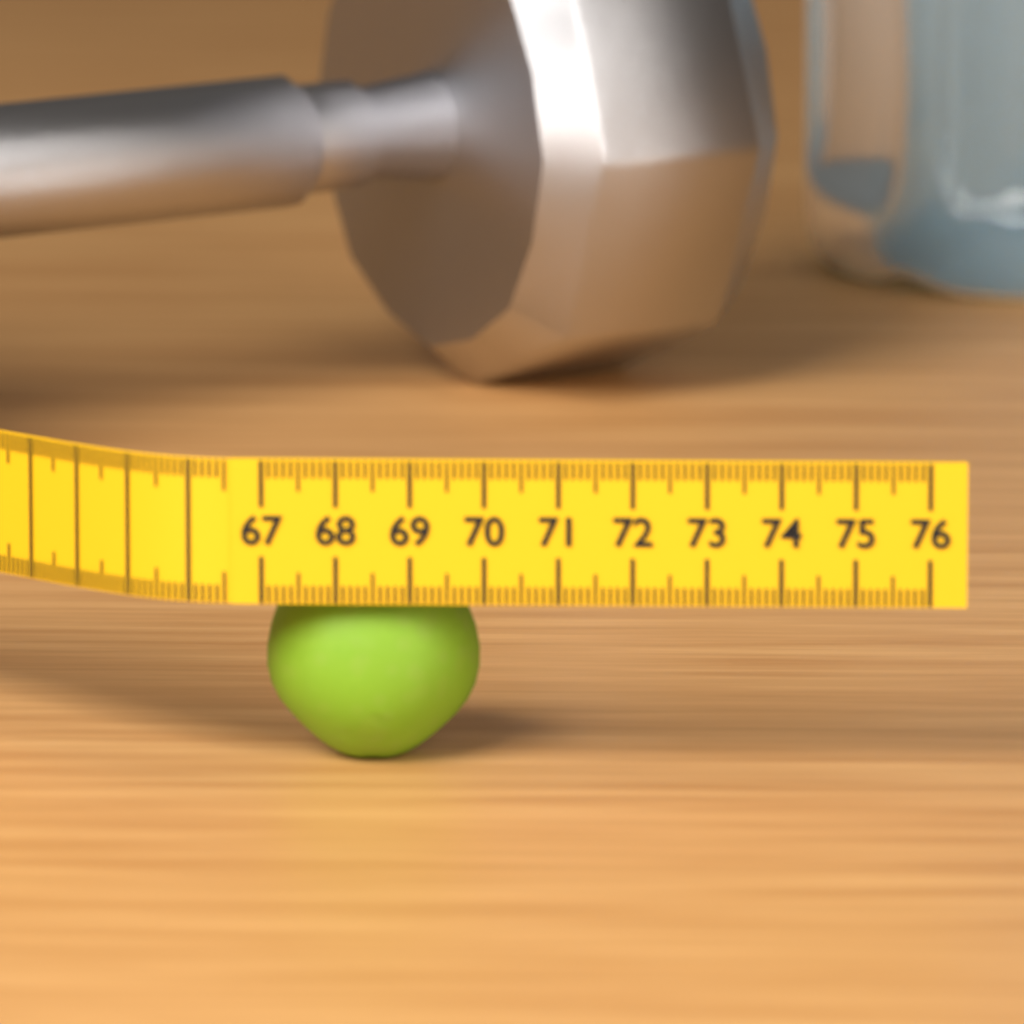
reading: 69.9 (no unit)
